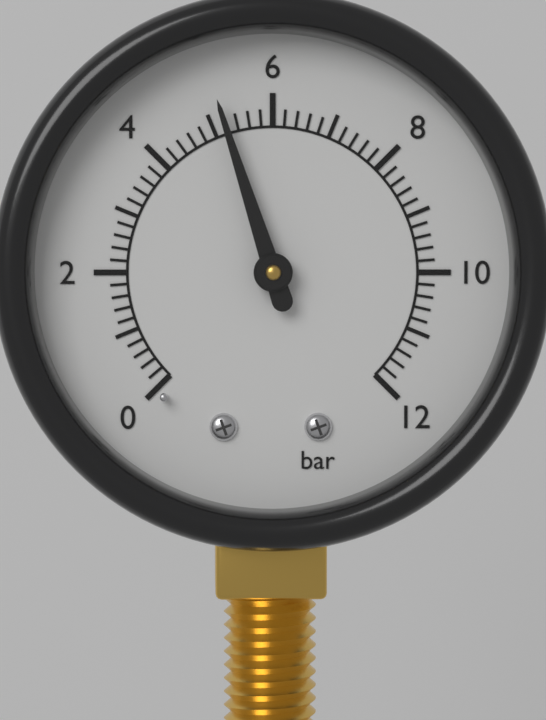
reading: 5.2 bar
